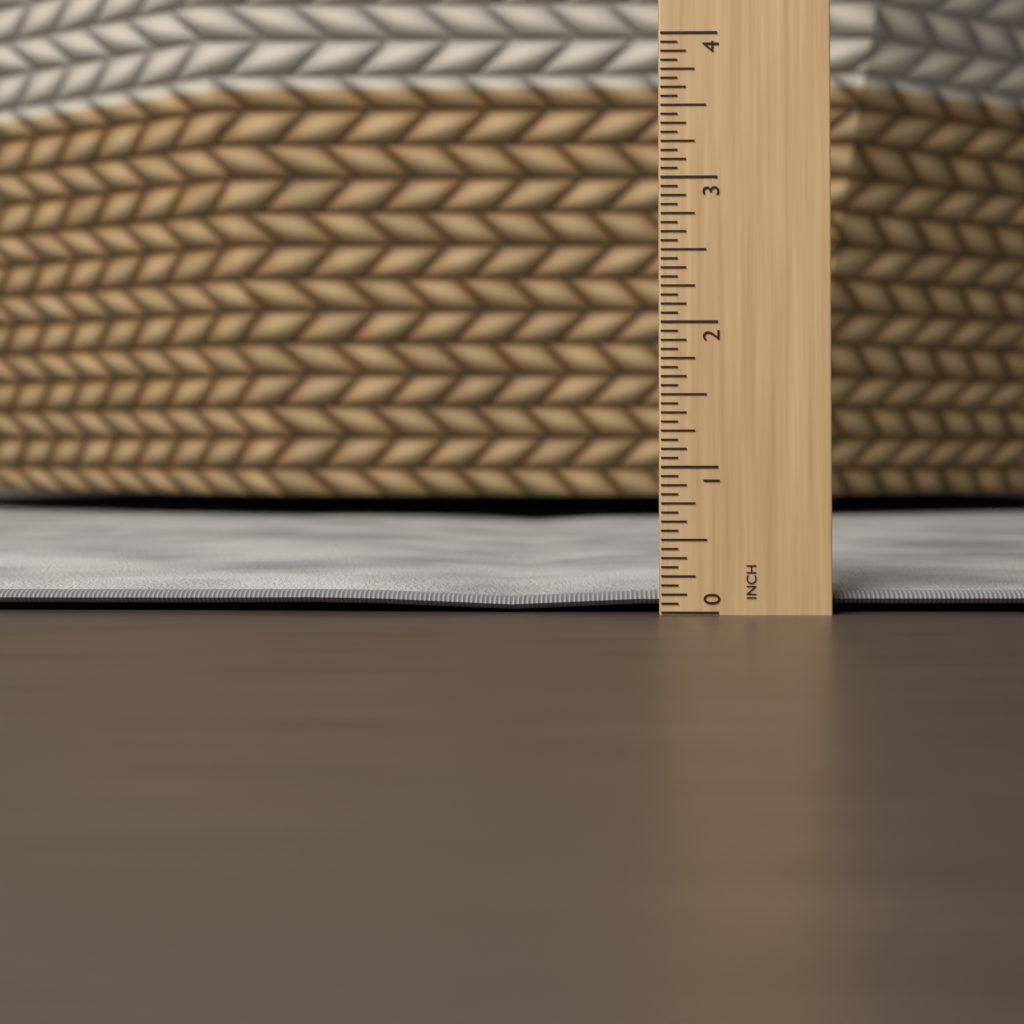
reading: 0.2500 in
